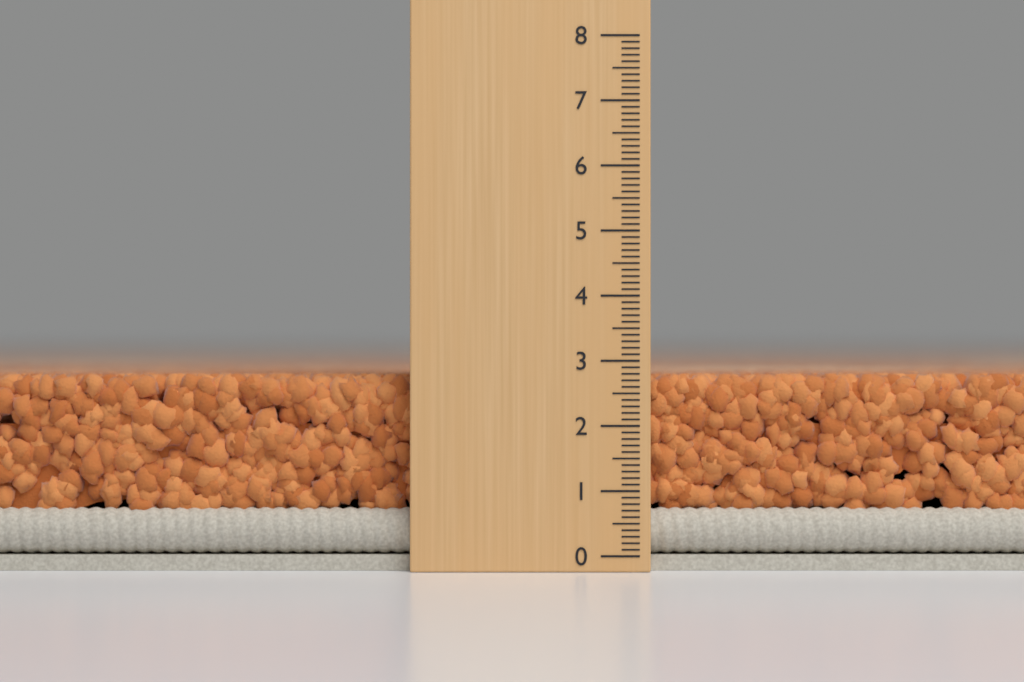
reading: 2.8 (no unit)
